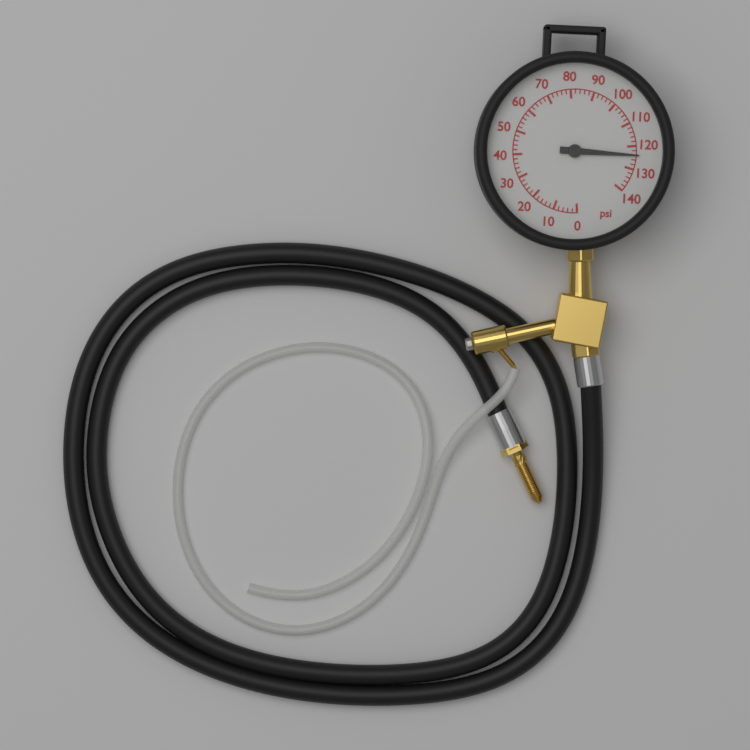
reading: 124 psi
